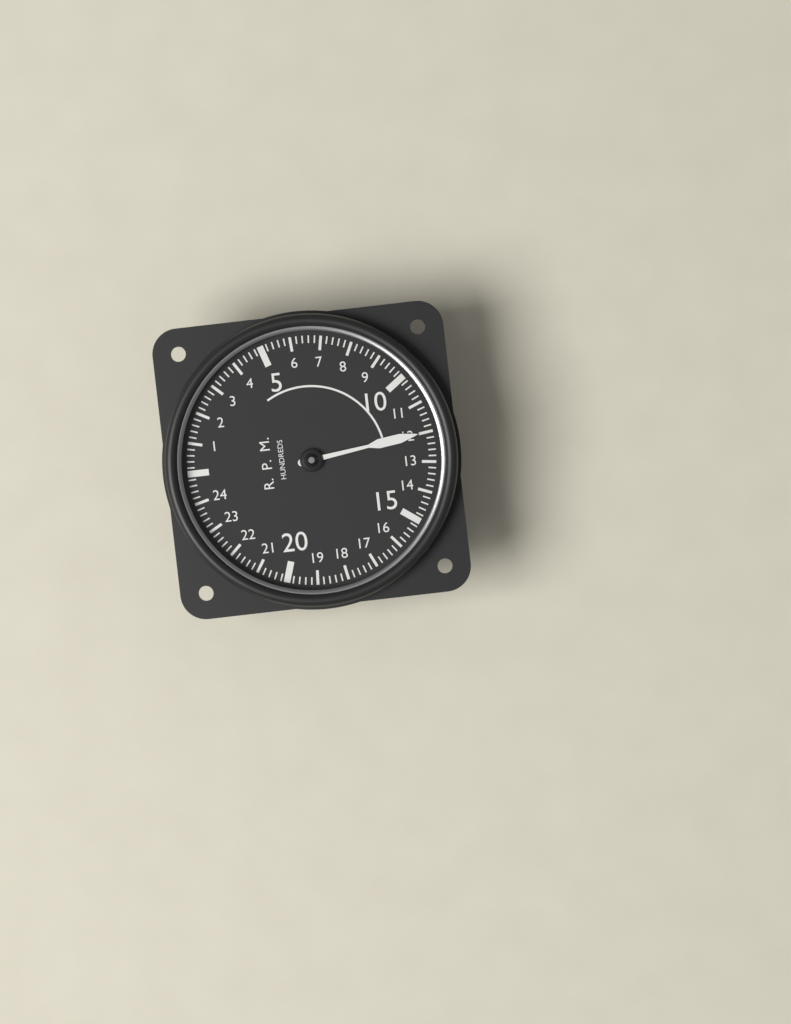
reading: 12.0 RPM x100
